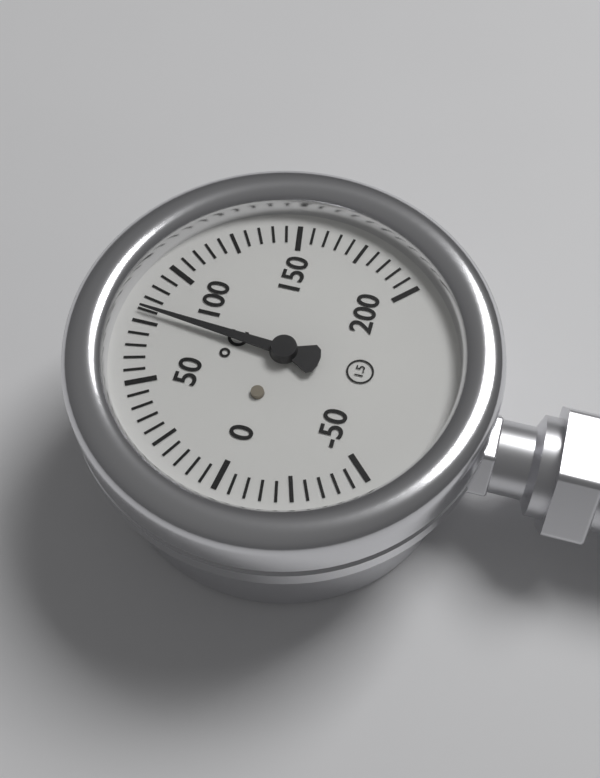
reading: 80 °C
